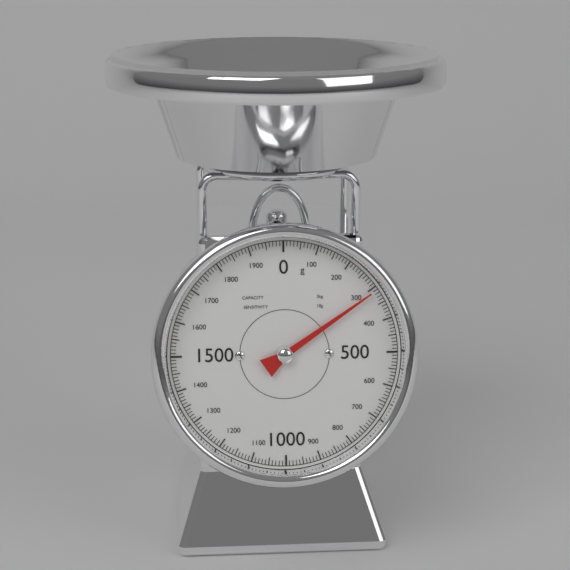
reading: 310 g
